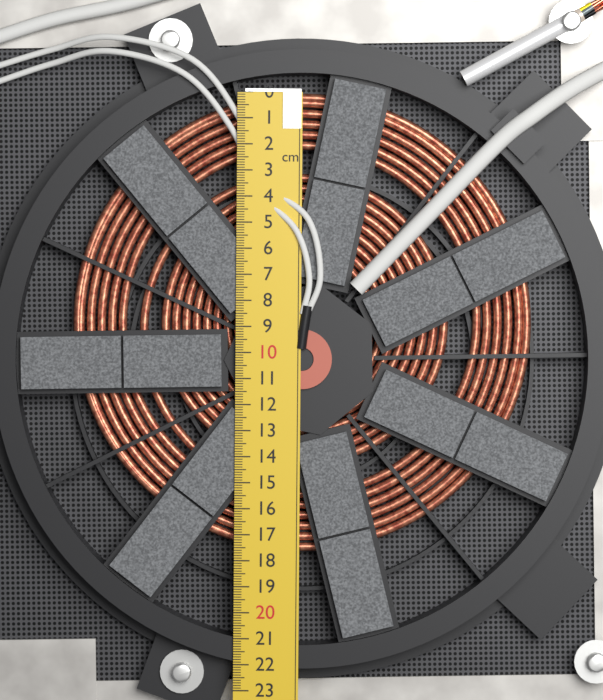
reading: 17.7 cm
